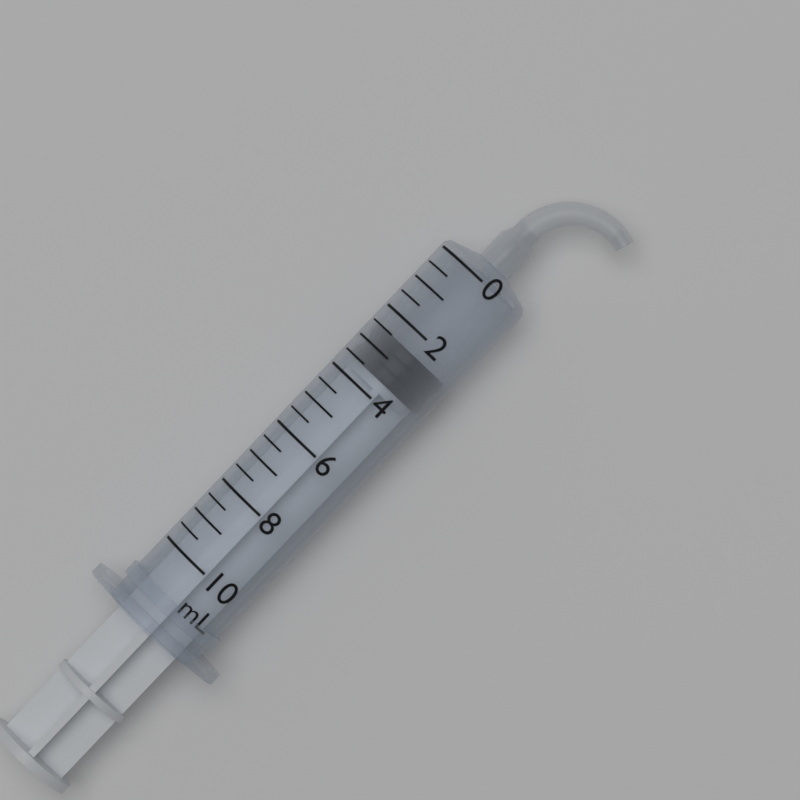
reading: 2.5 mL
